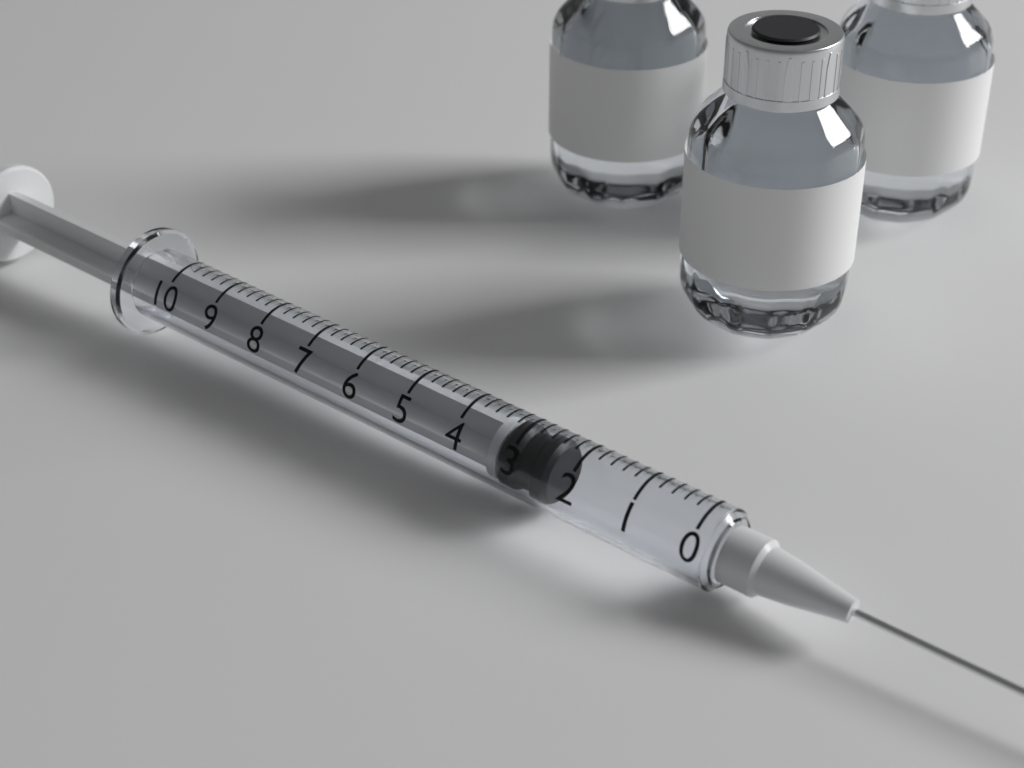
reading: 2.4 (no unit)
